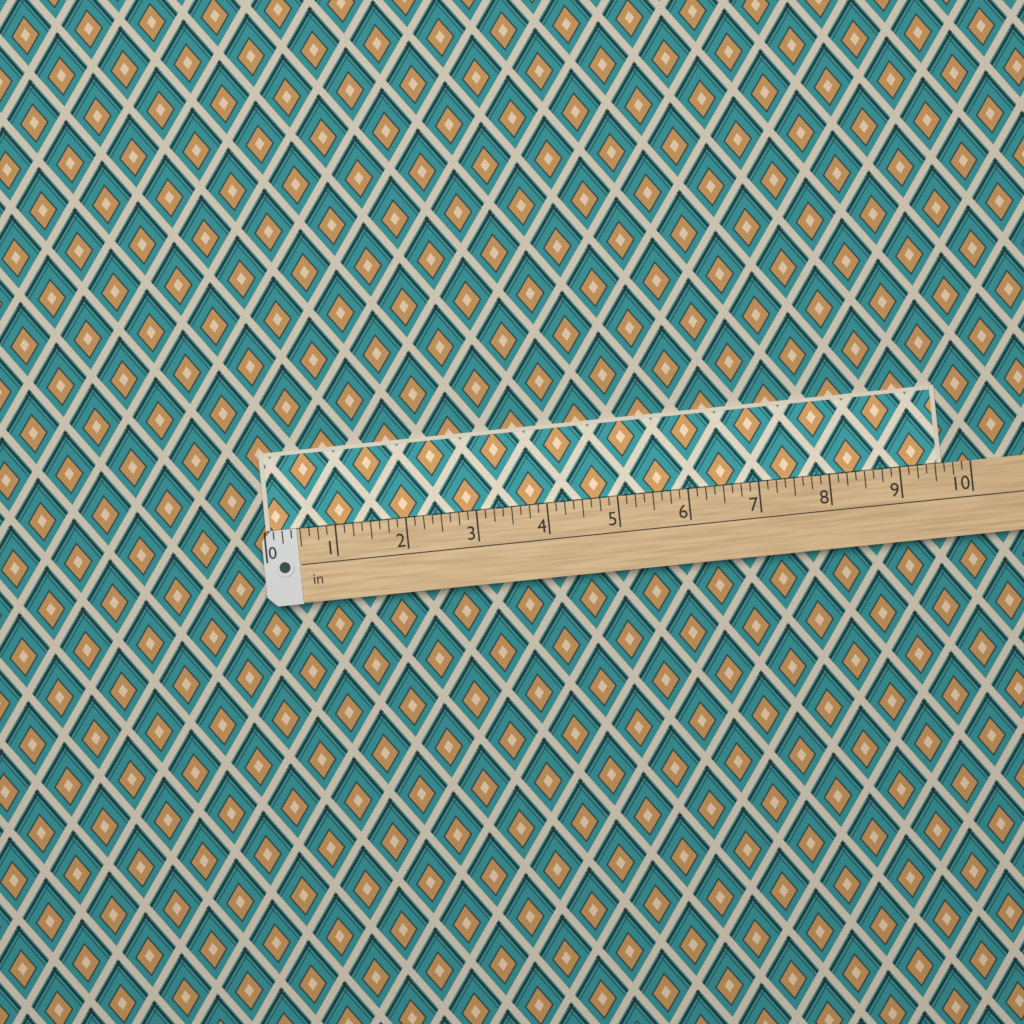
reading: 9.625 in
